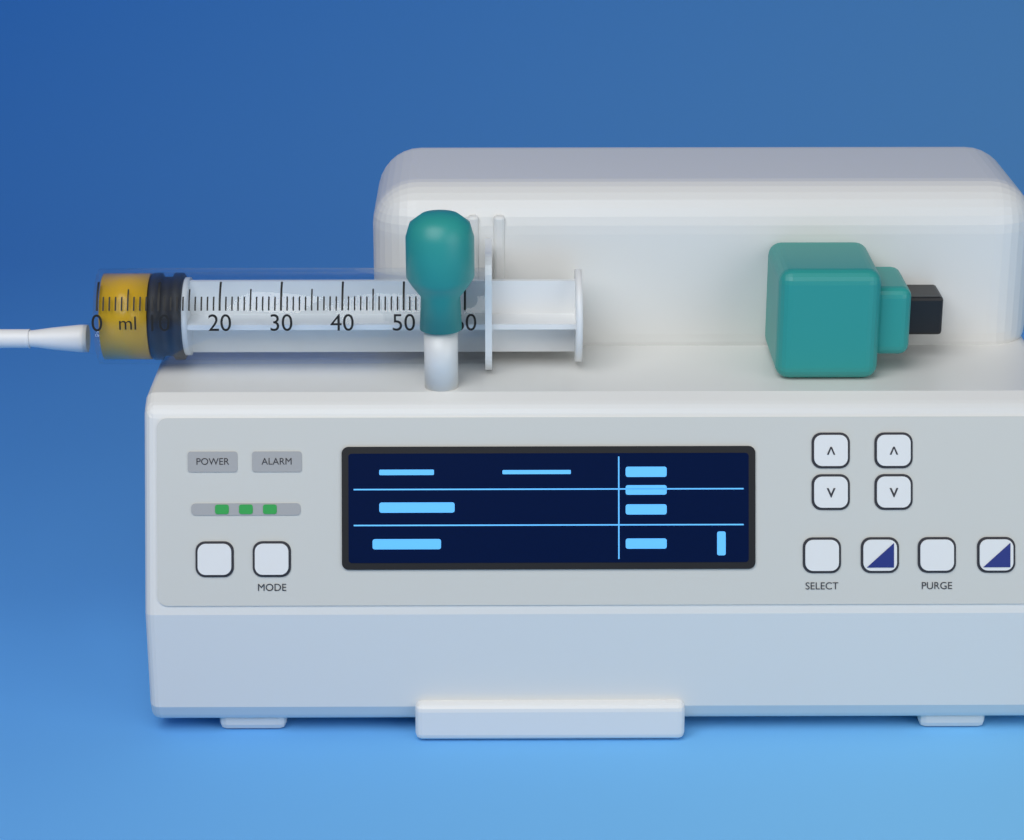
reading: 8 ml
